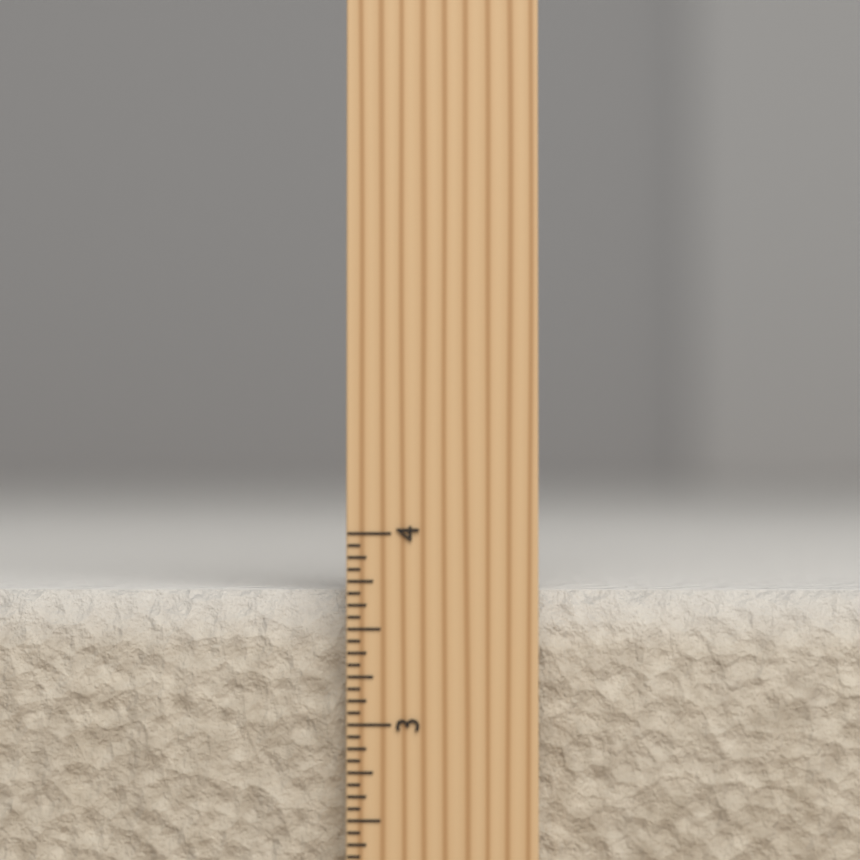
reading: 3.6875 inch
